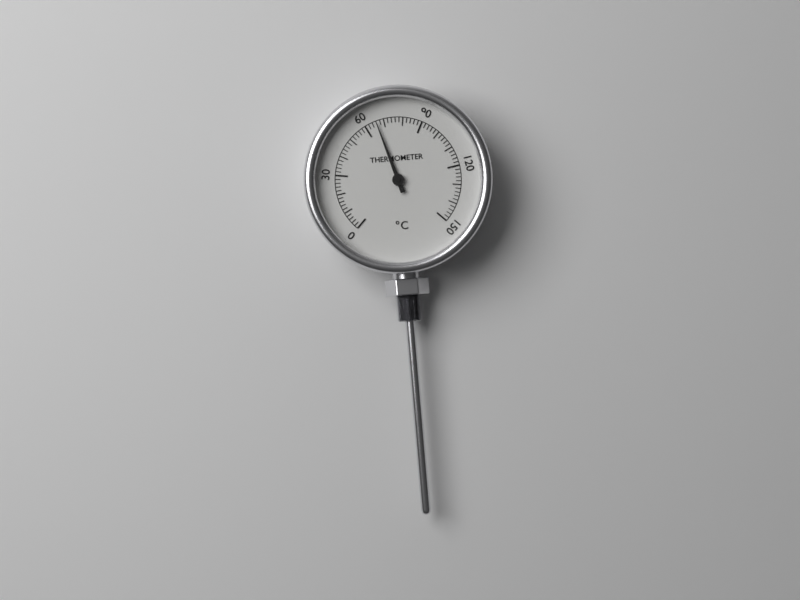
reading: 66 °C
